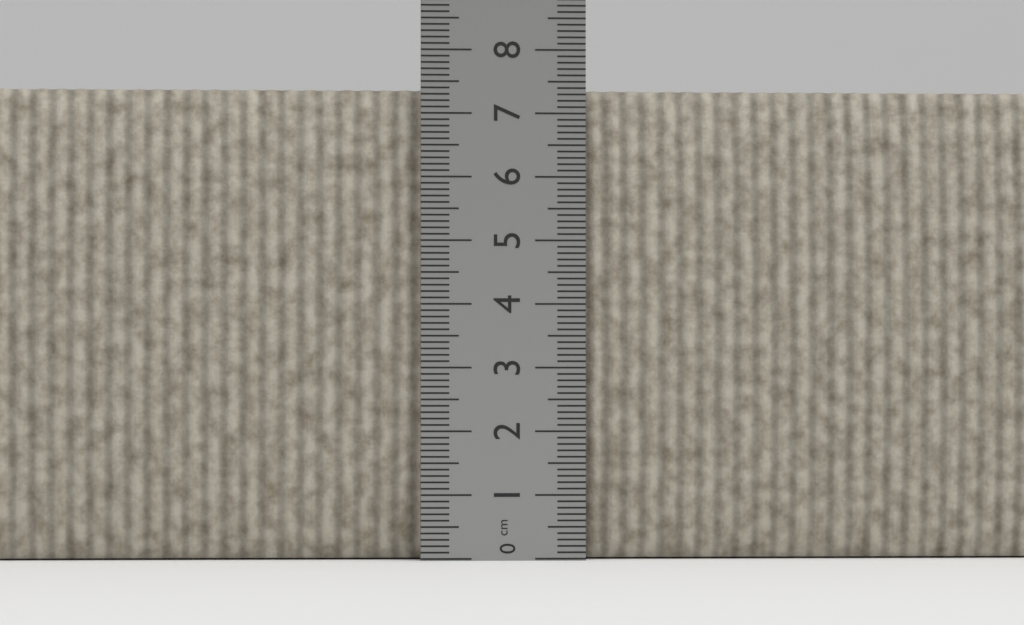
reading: 7.4 cm
